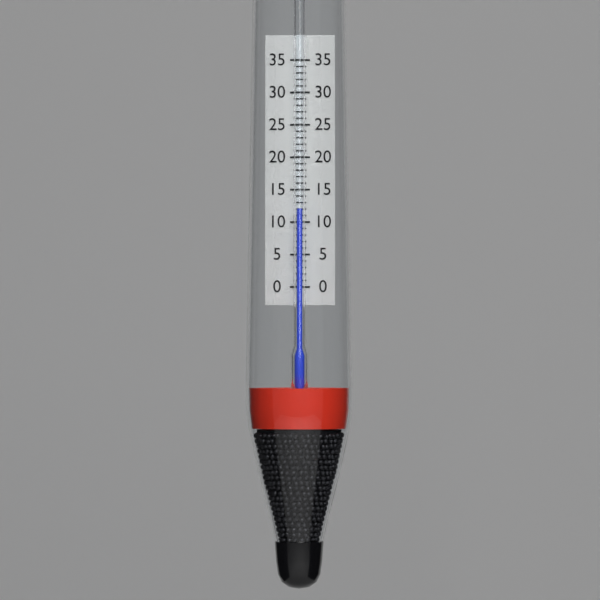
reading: 12 (no unit)
